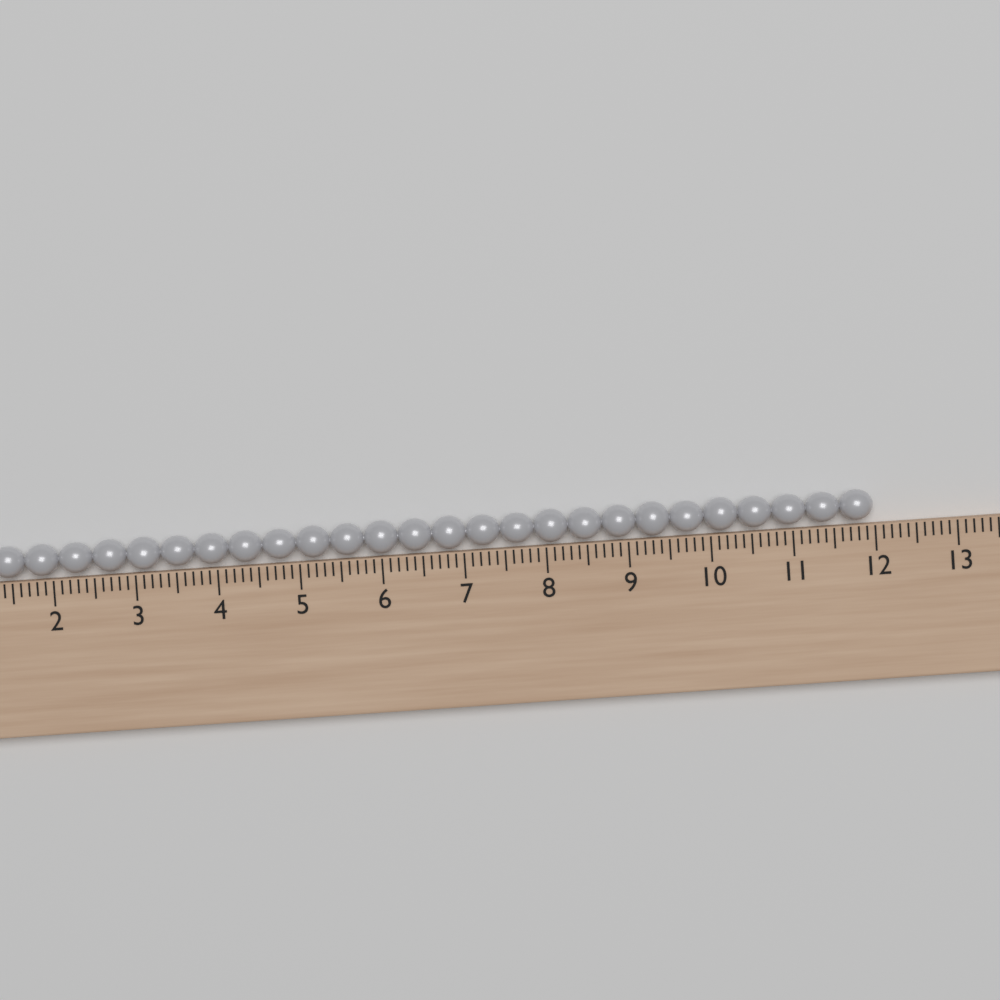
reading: 12.0 (no unit)
